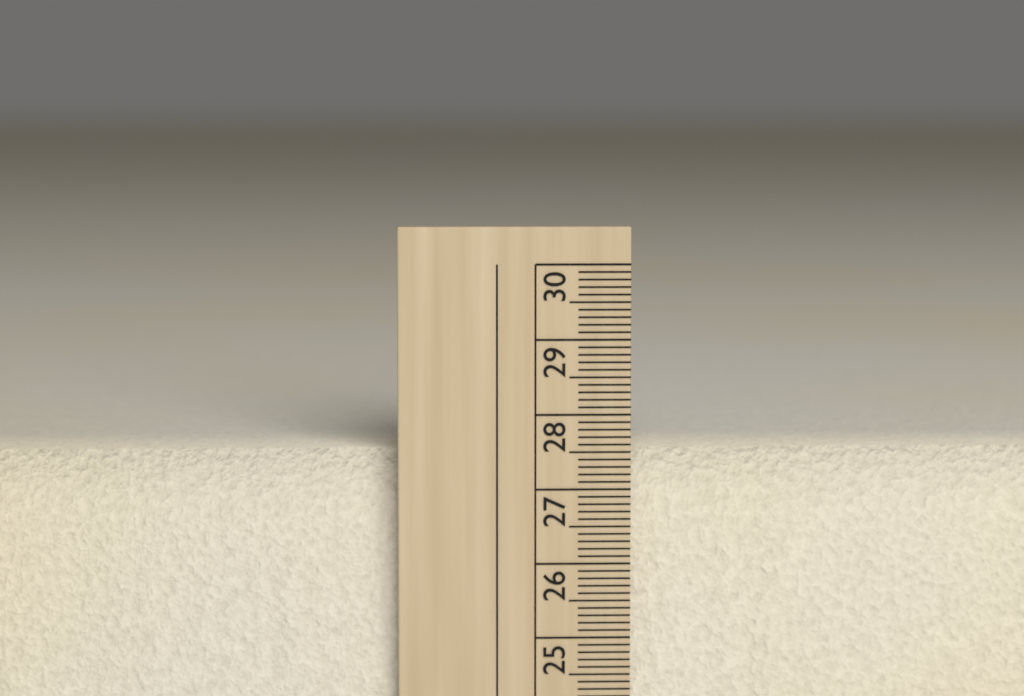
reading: 27.5 cm
